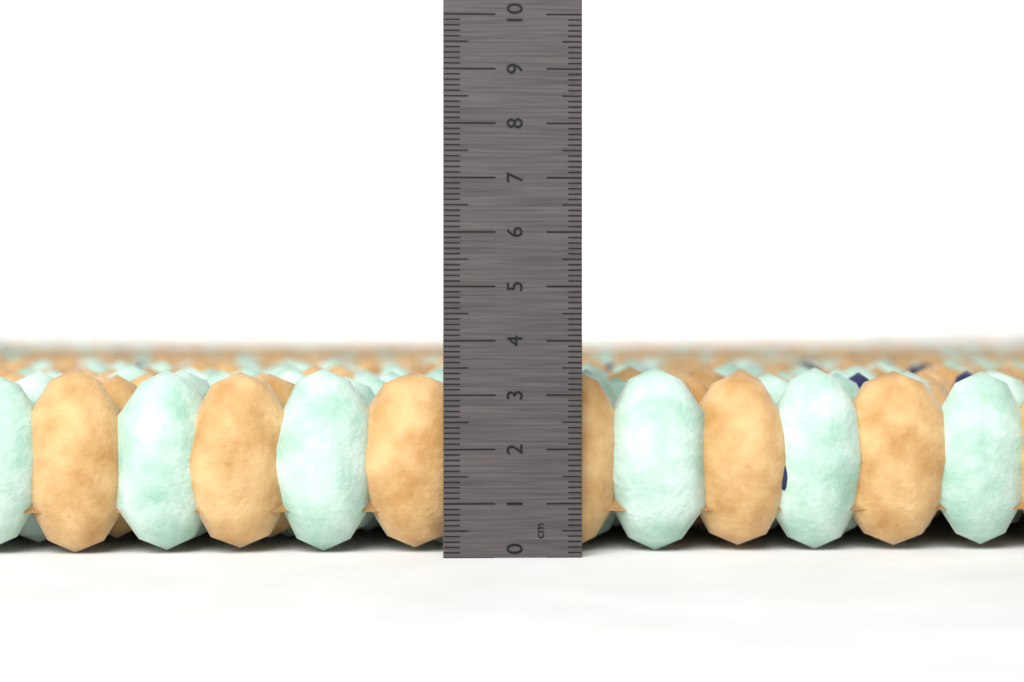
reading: 3.5 cm
